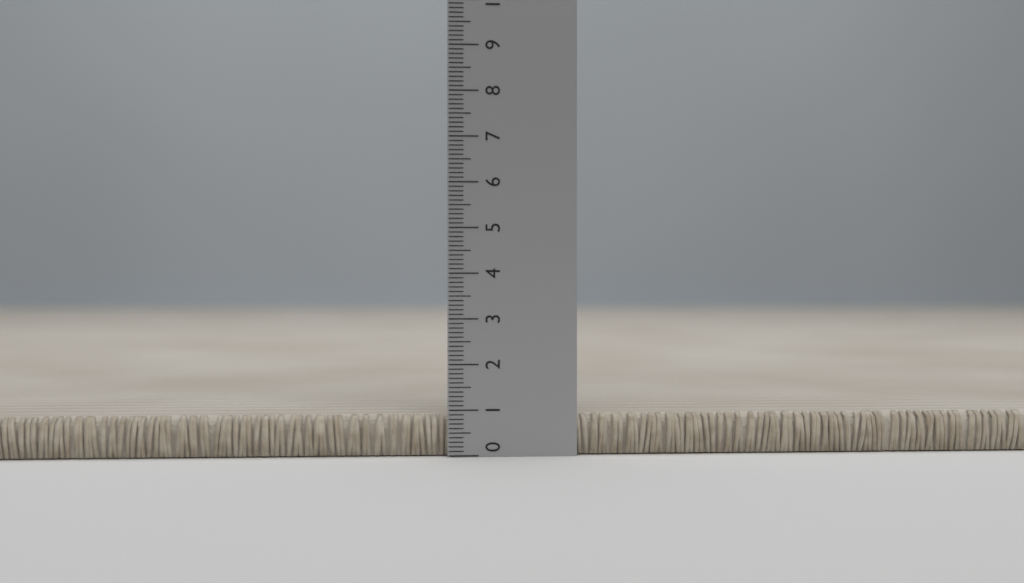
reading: 0.9 (no unit)
